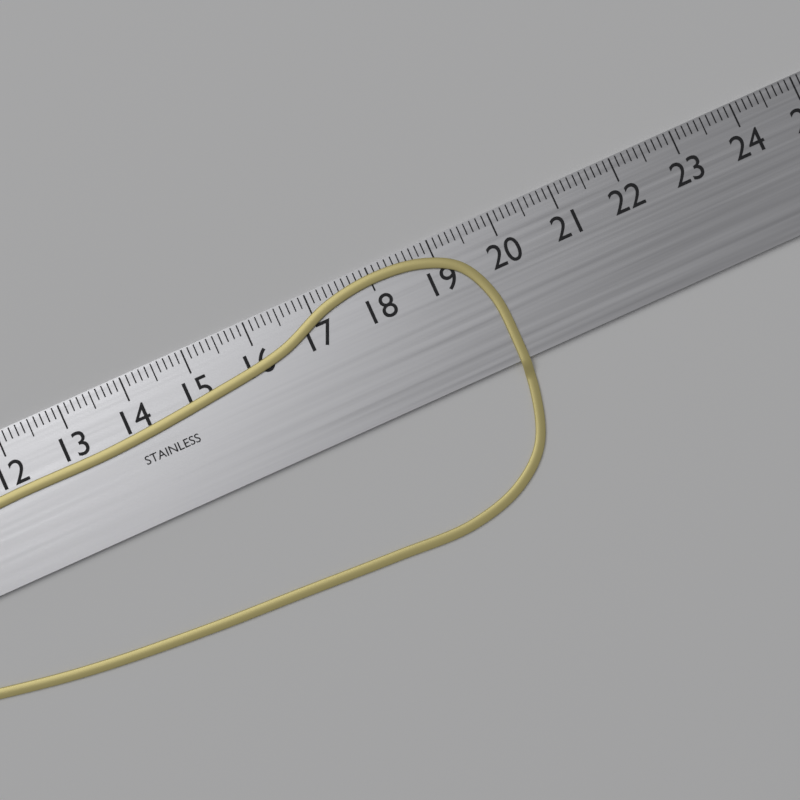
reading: 19.7 cm
